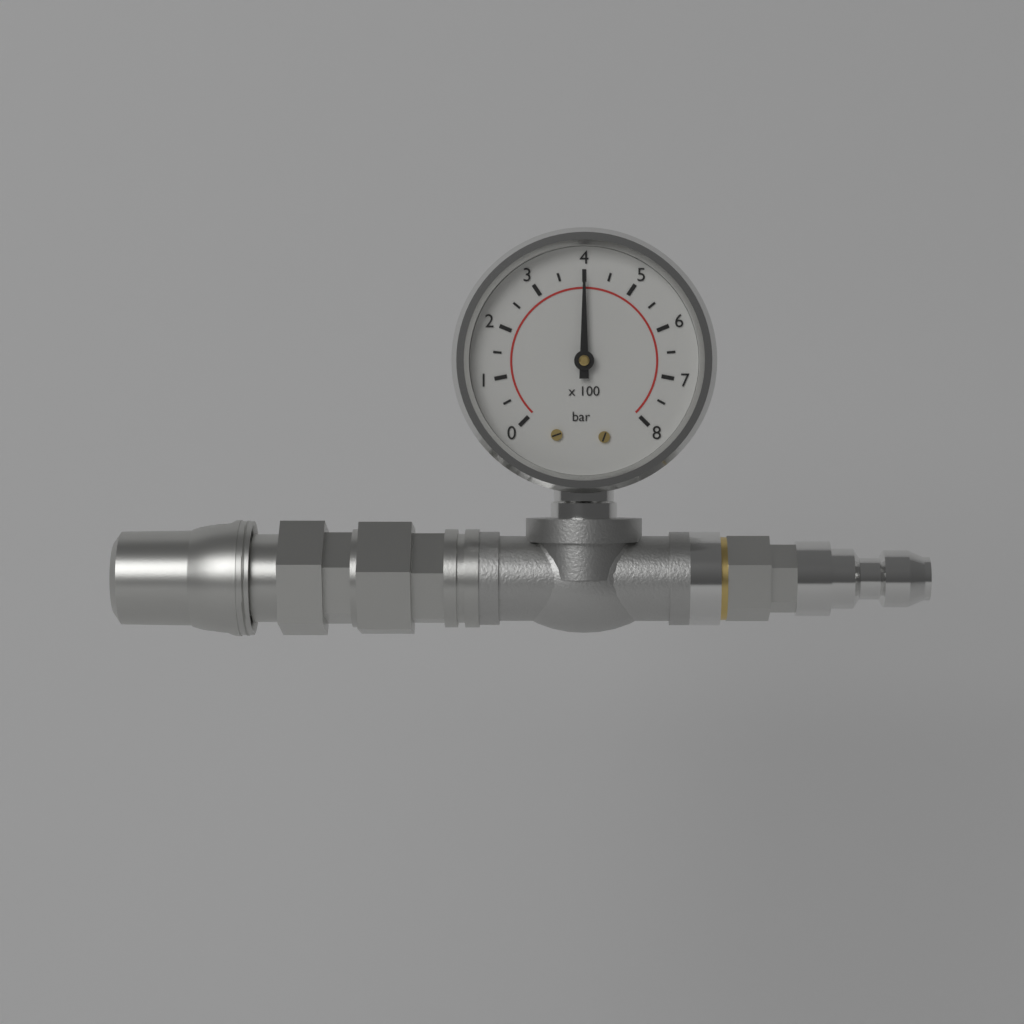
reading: 400 bar
